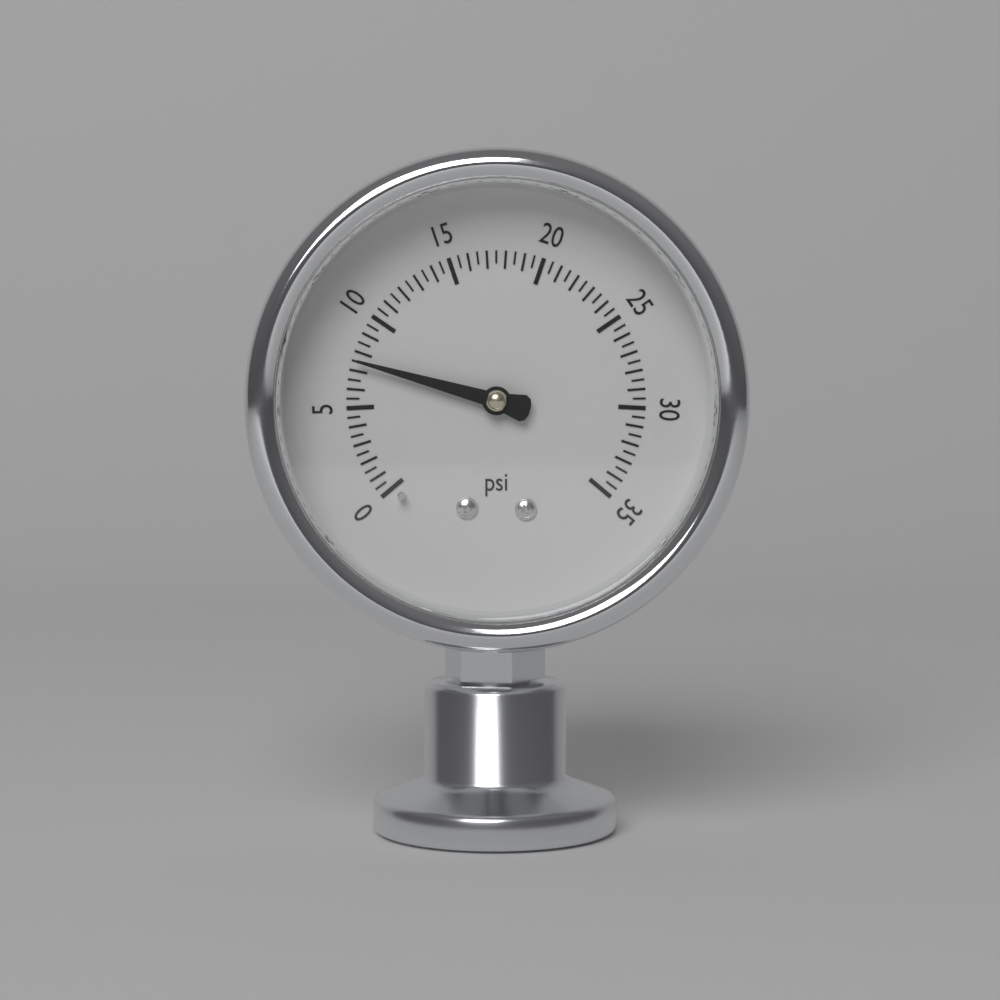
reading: 7.5 psi
